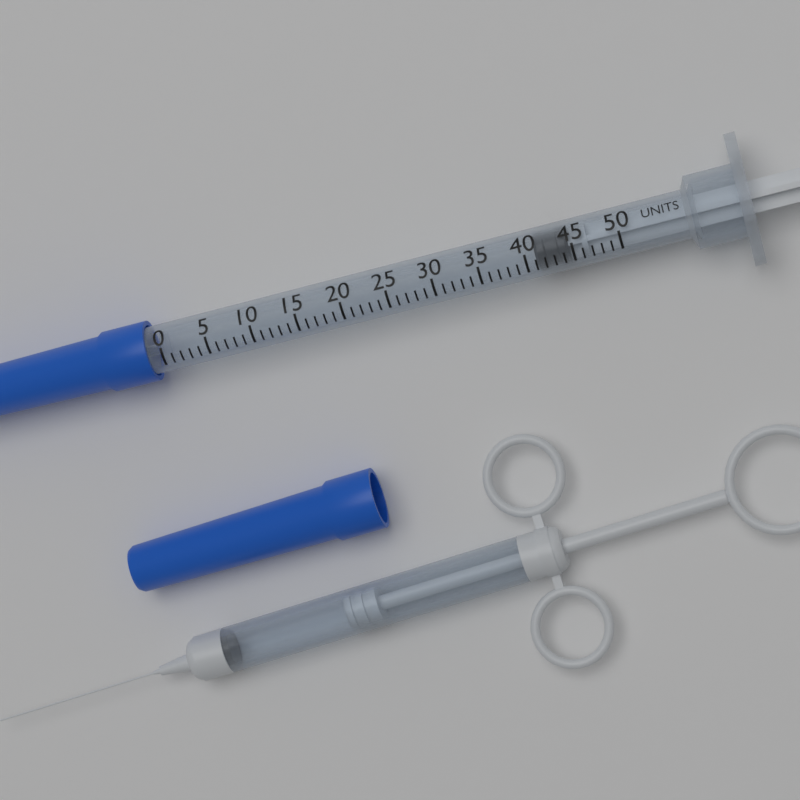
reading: 41 units
